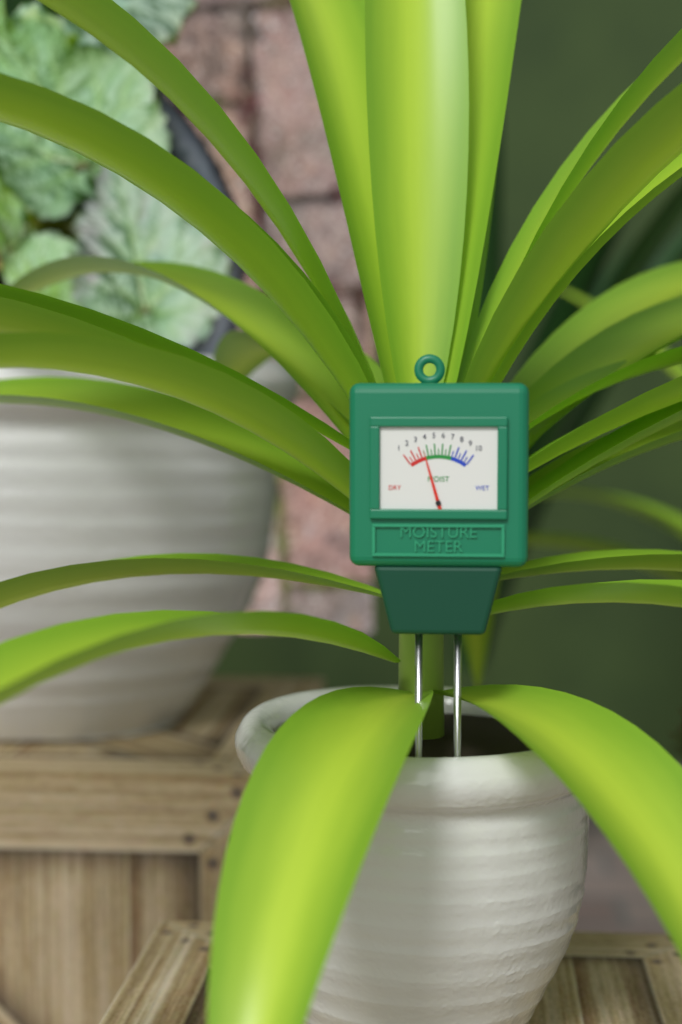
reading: 3.5 (no unit)
